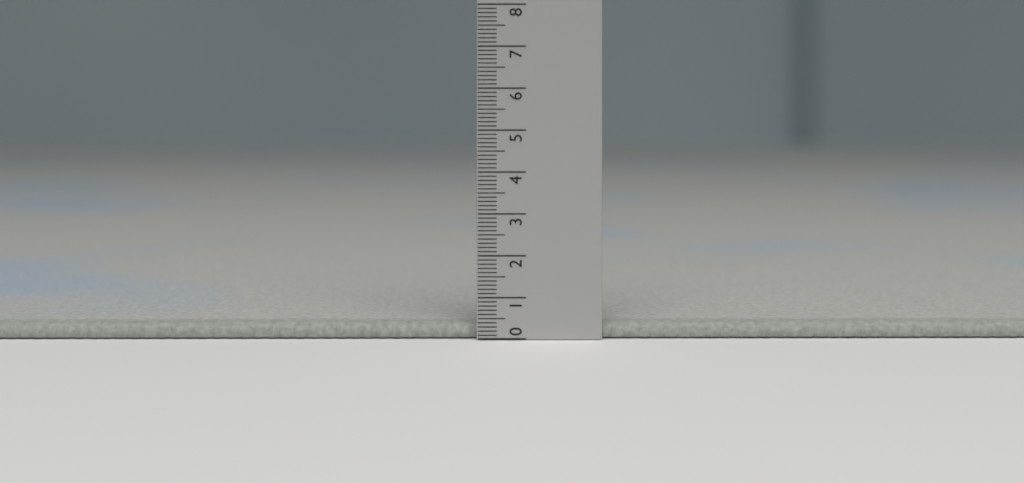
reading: 0.4 (no unit)
